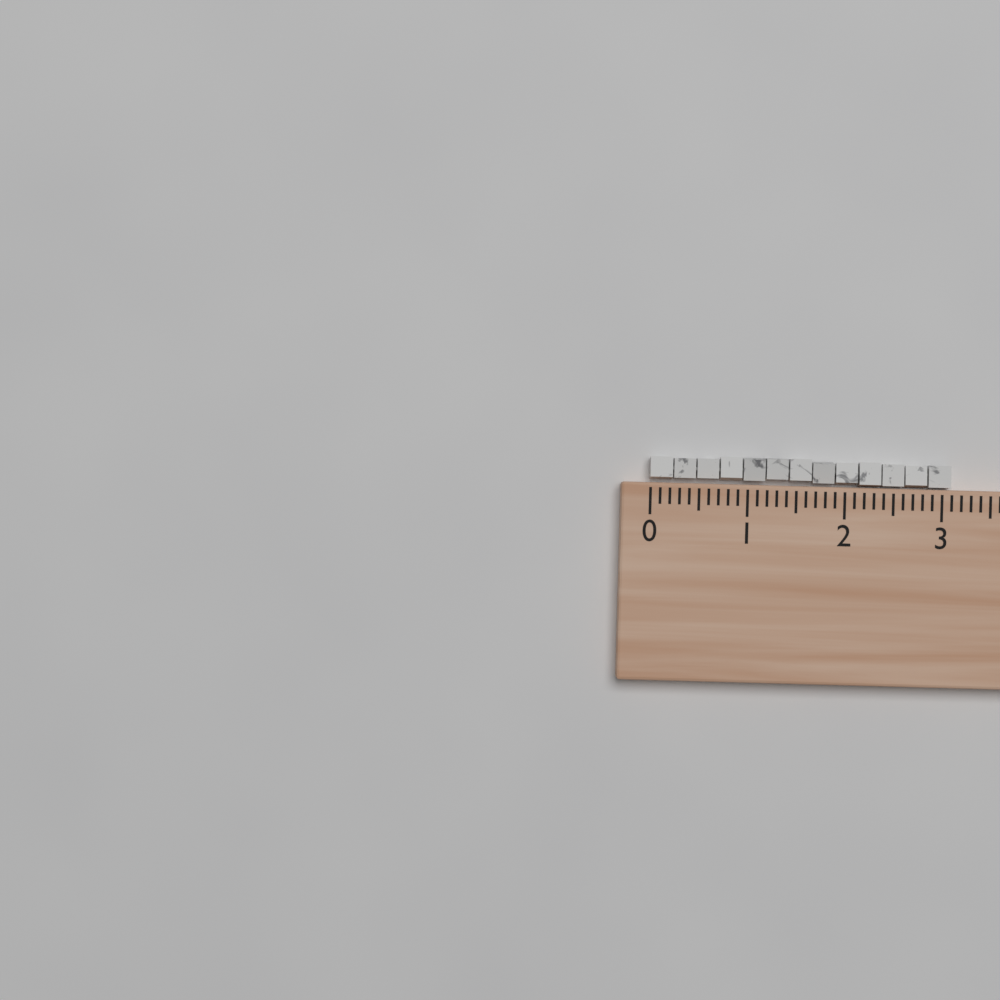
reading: 3.1 (no unit)
